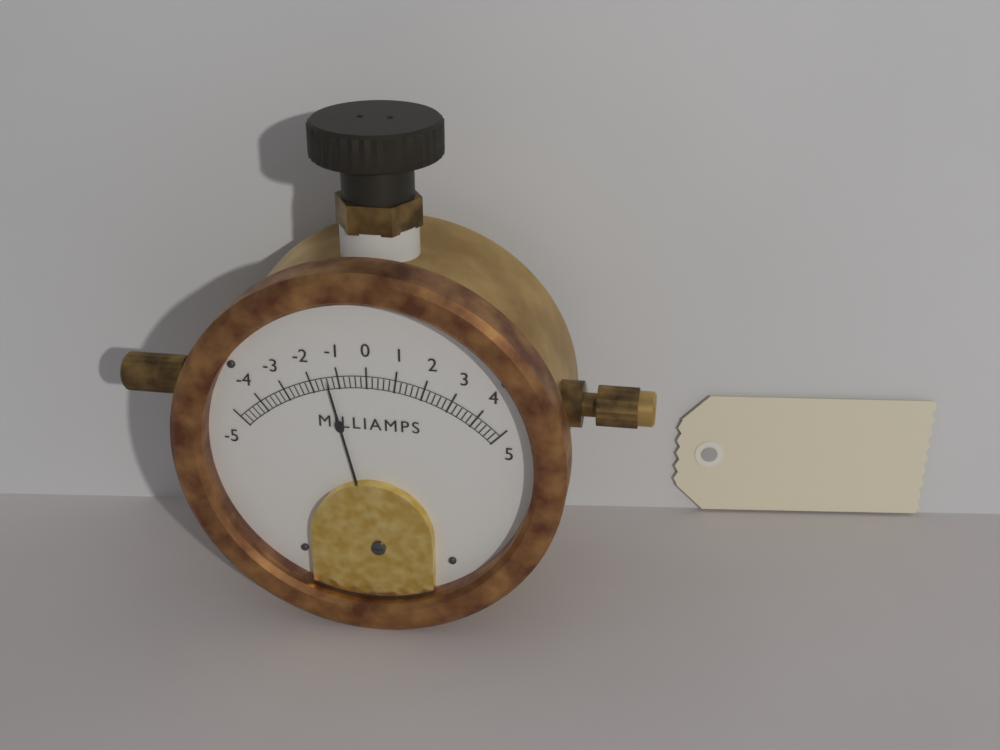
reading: -1.4 mA
